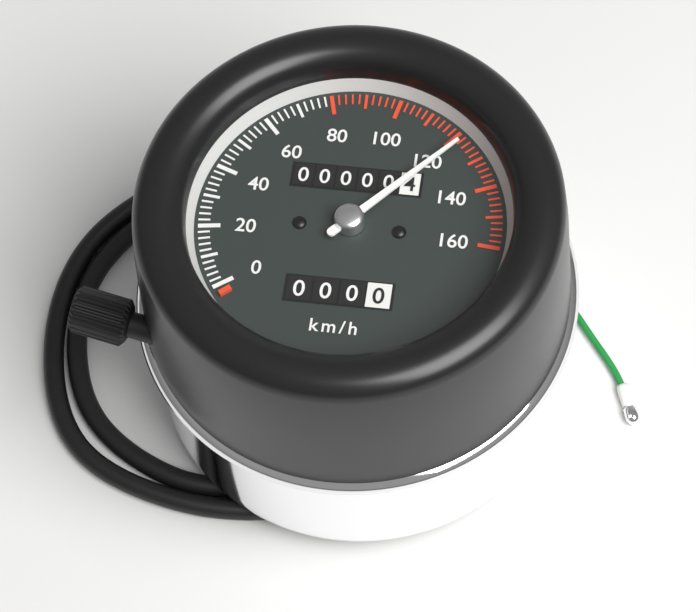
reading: 122 km/h
